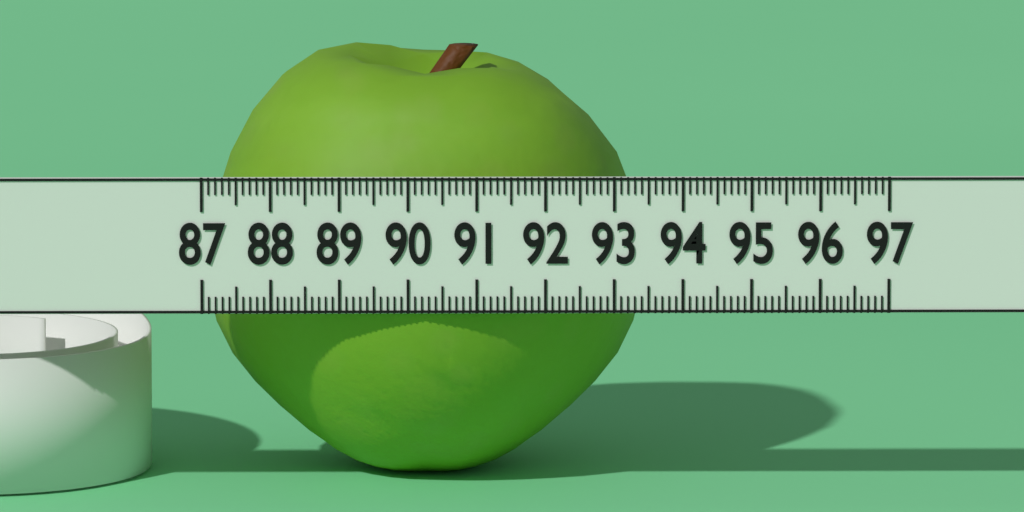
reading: 93.5 (no unit)
